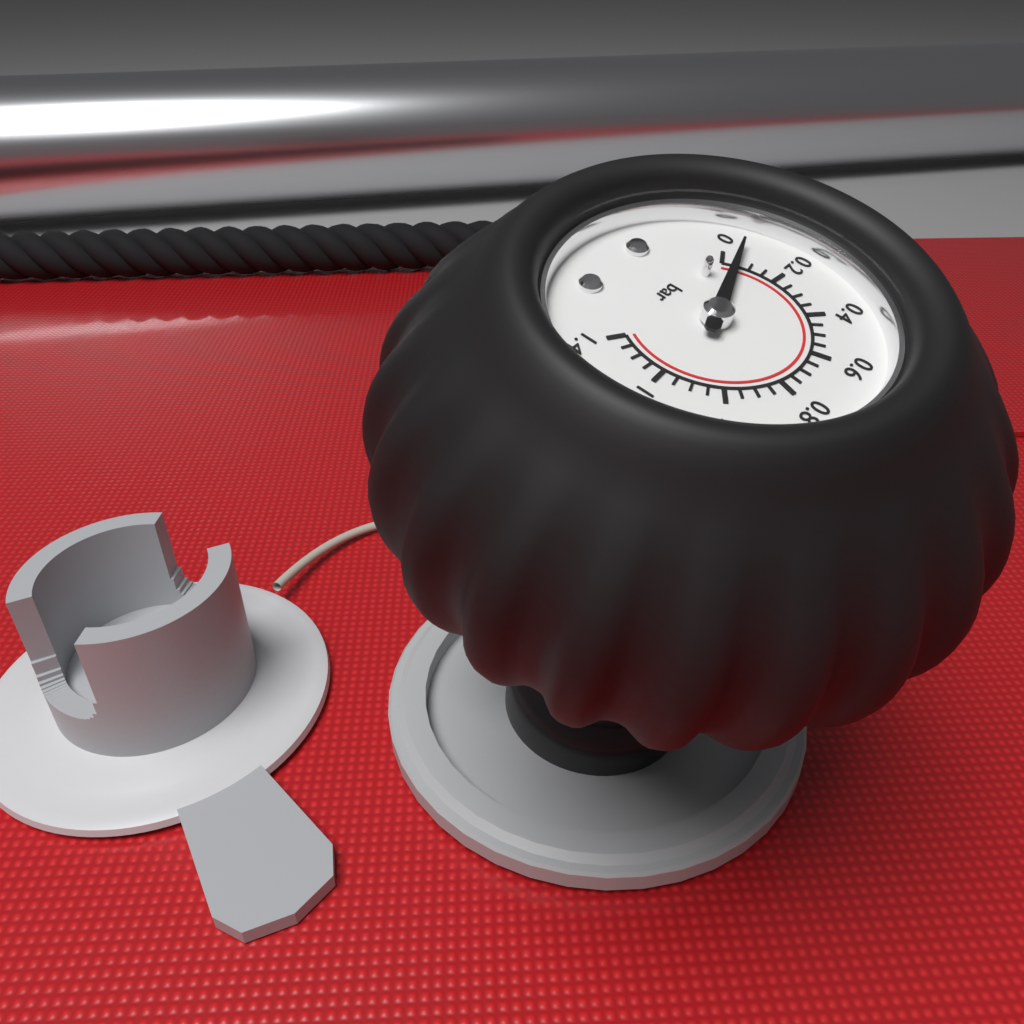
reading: 0.05 bar
